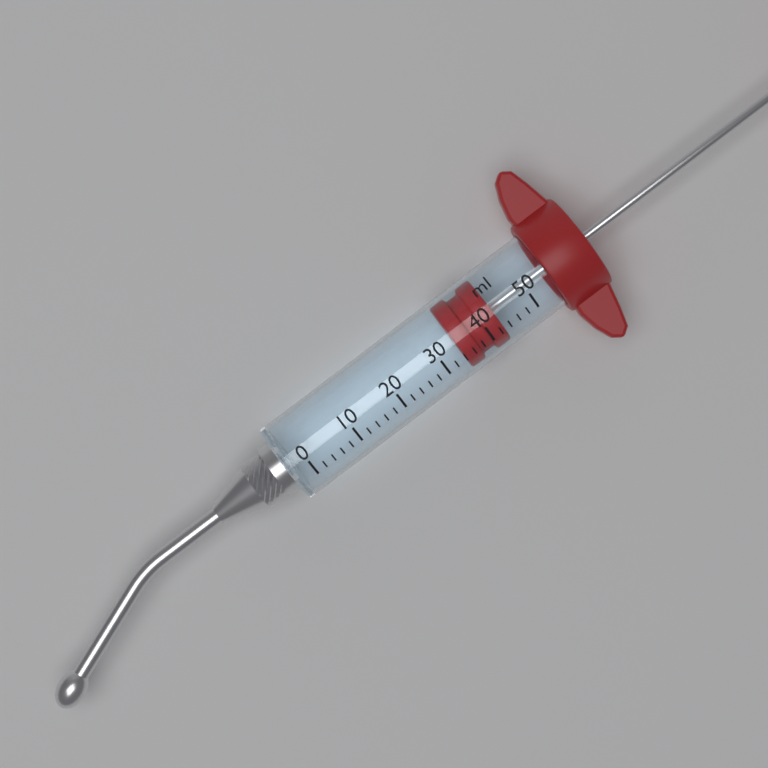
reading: 34 ml
